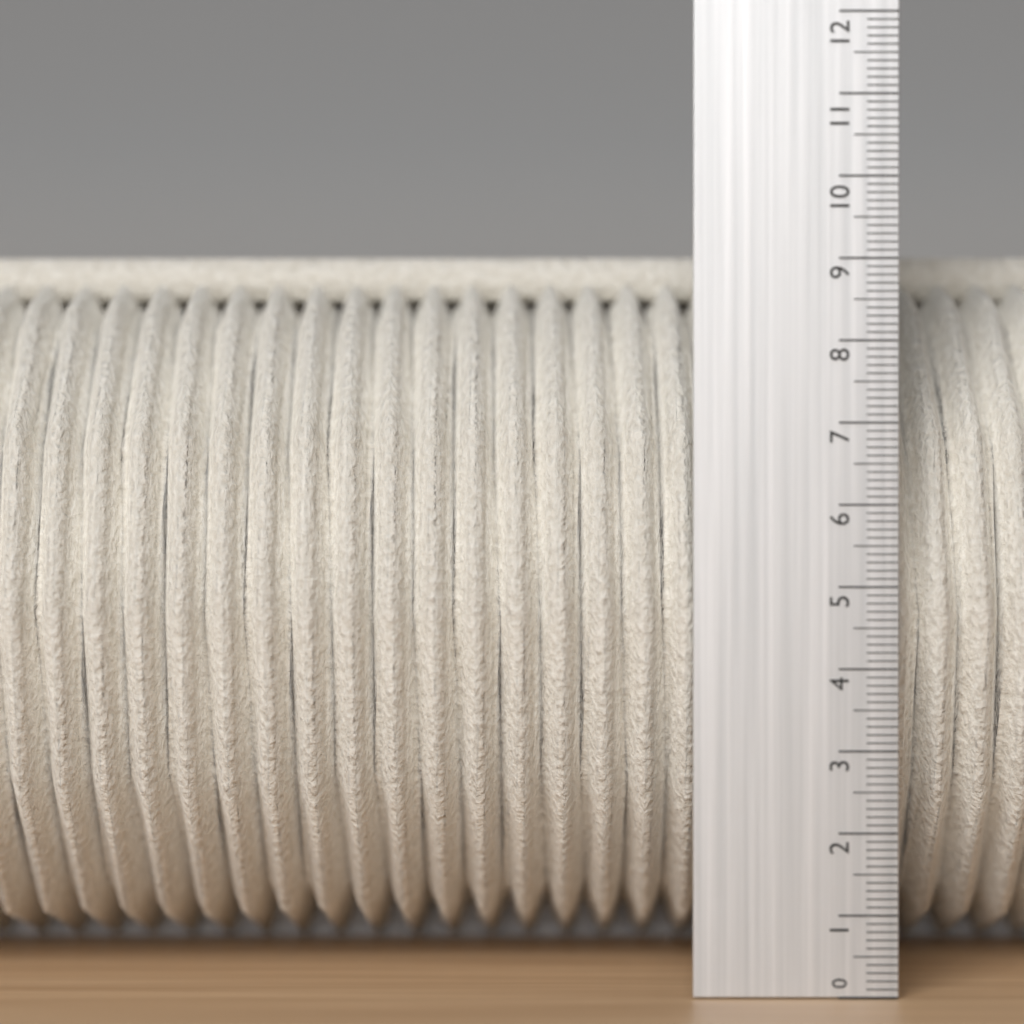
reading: 9.3 (no unit)
